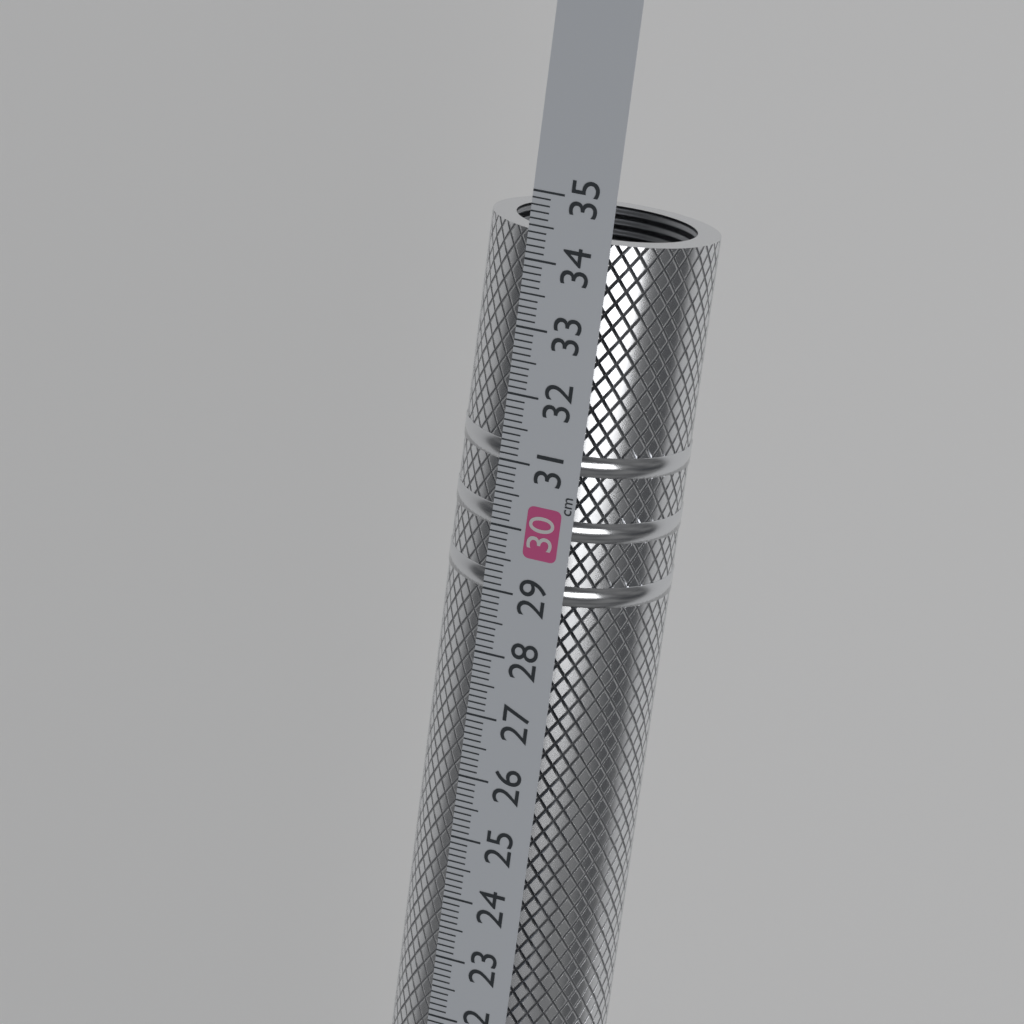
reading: 34.4 cm
